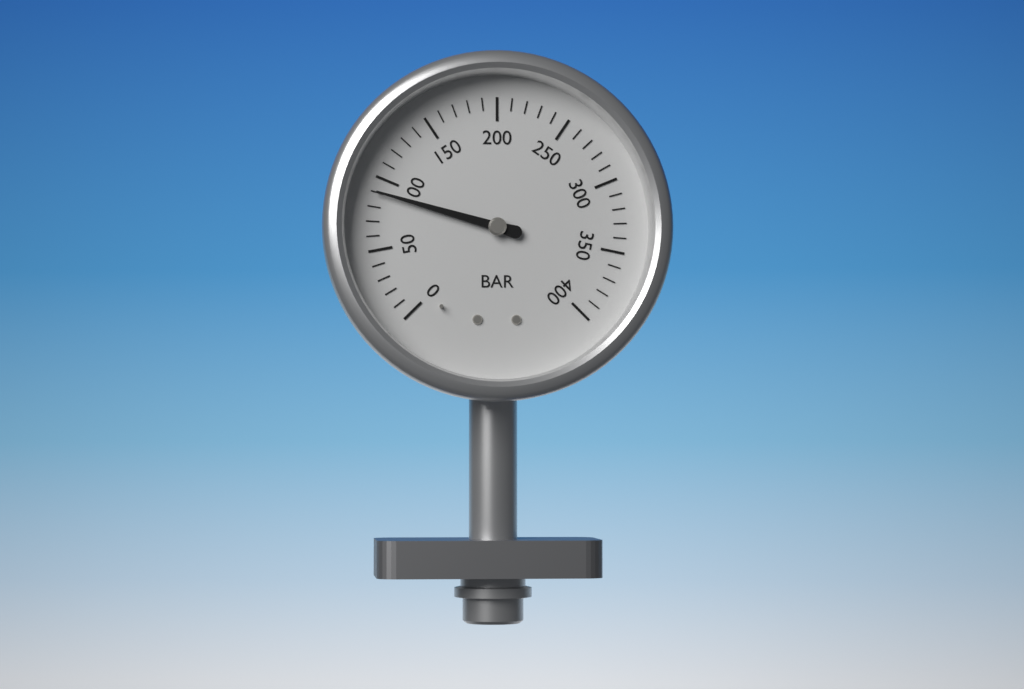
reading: 90 bar
